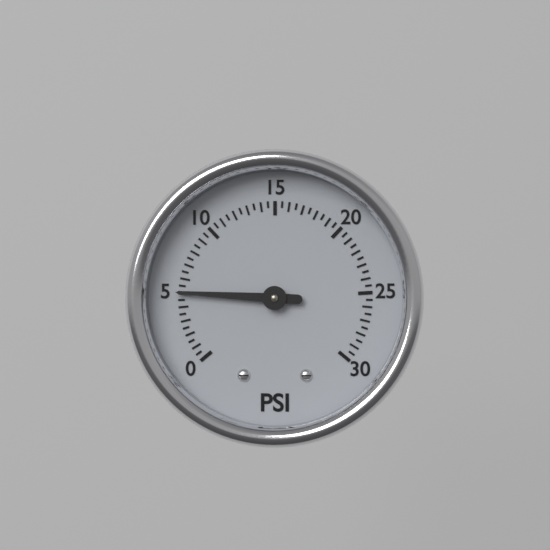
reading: 5.0 psi
